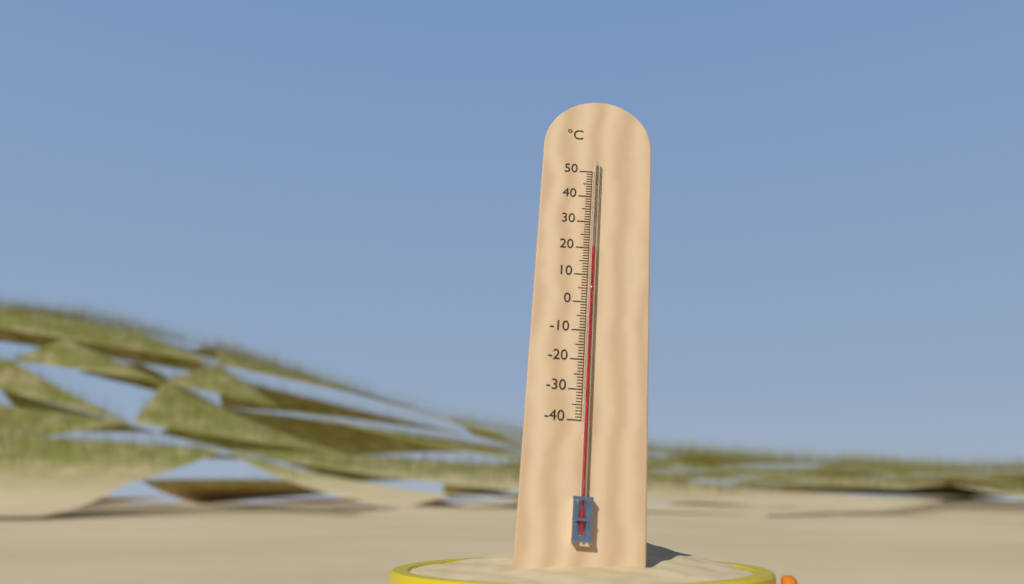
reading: 20 °C
